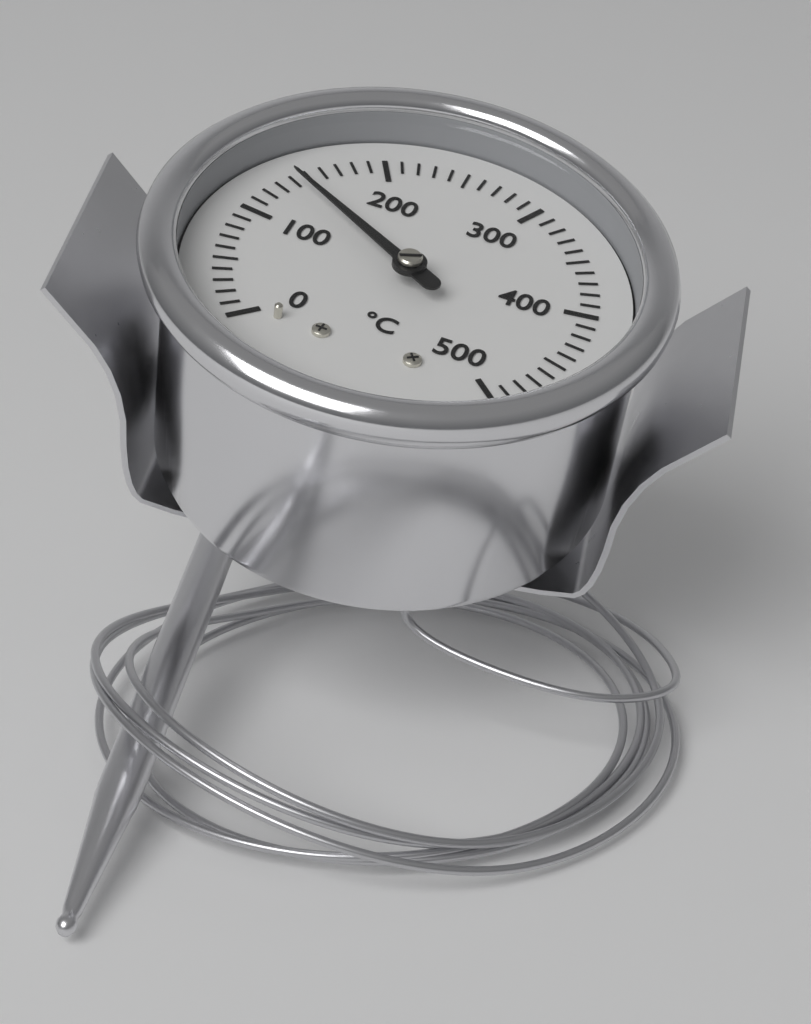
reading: 140 °C
